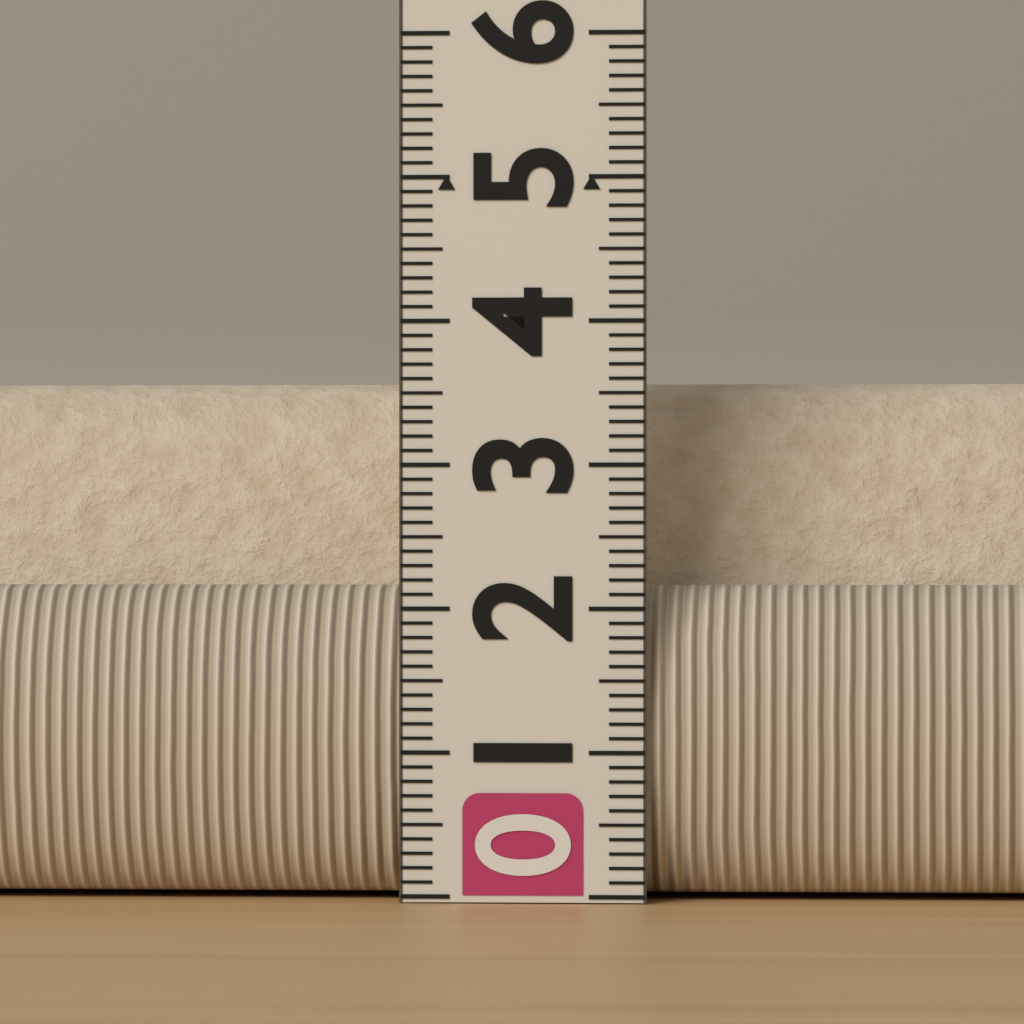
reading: 3.6 (no unit)
